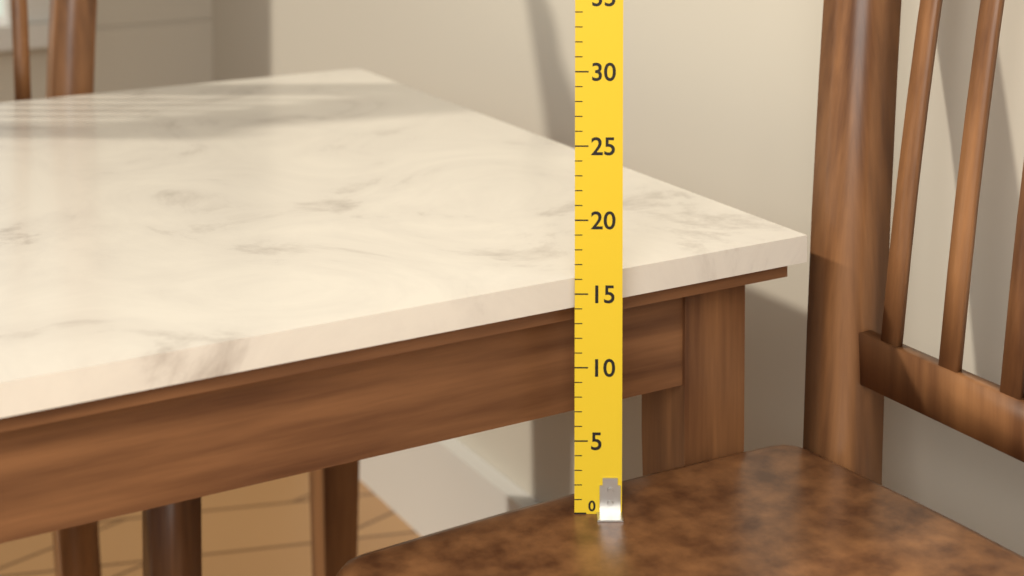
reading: 16 (no unit)
